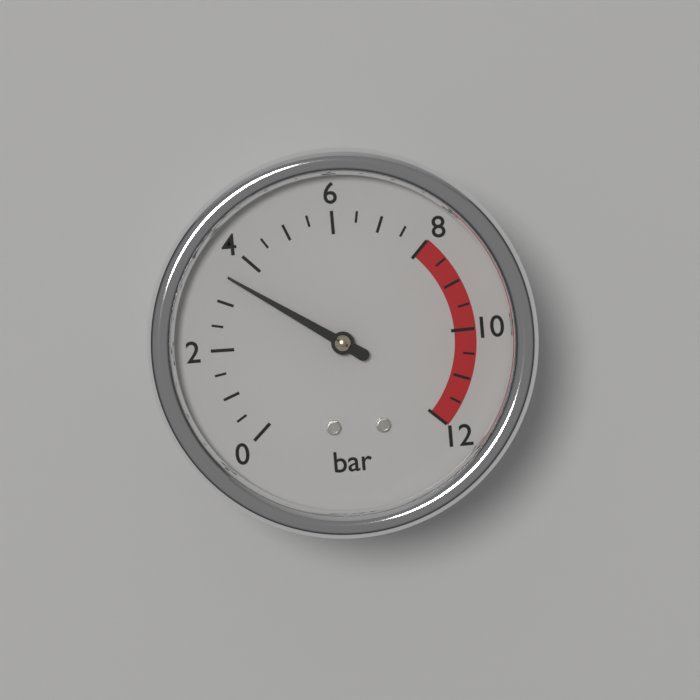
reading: 3.5 bar
